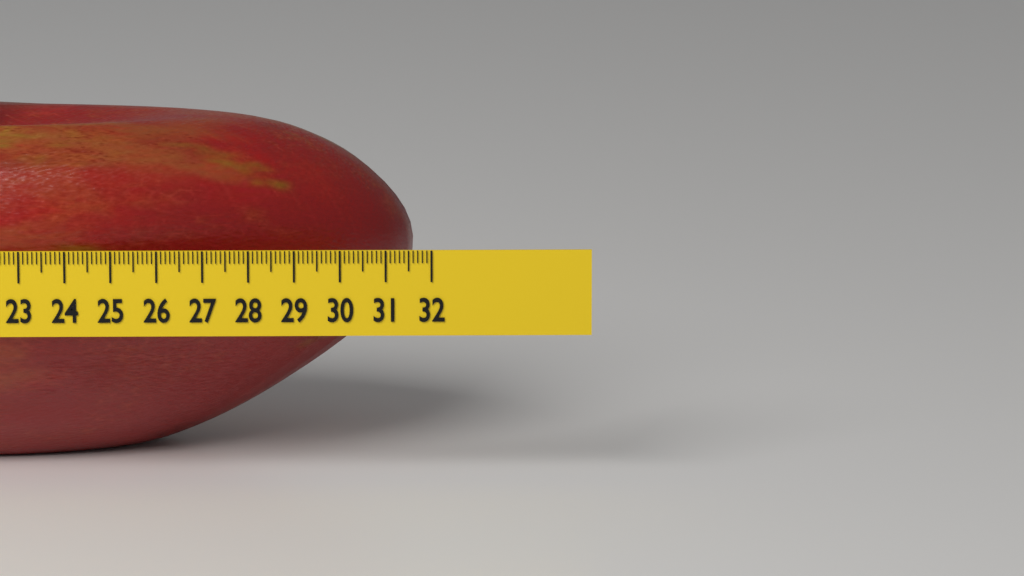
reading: 31.6 (no unit)
